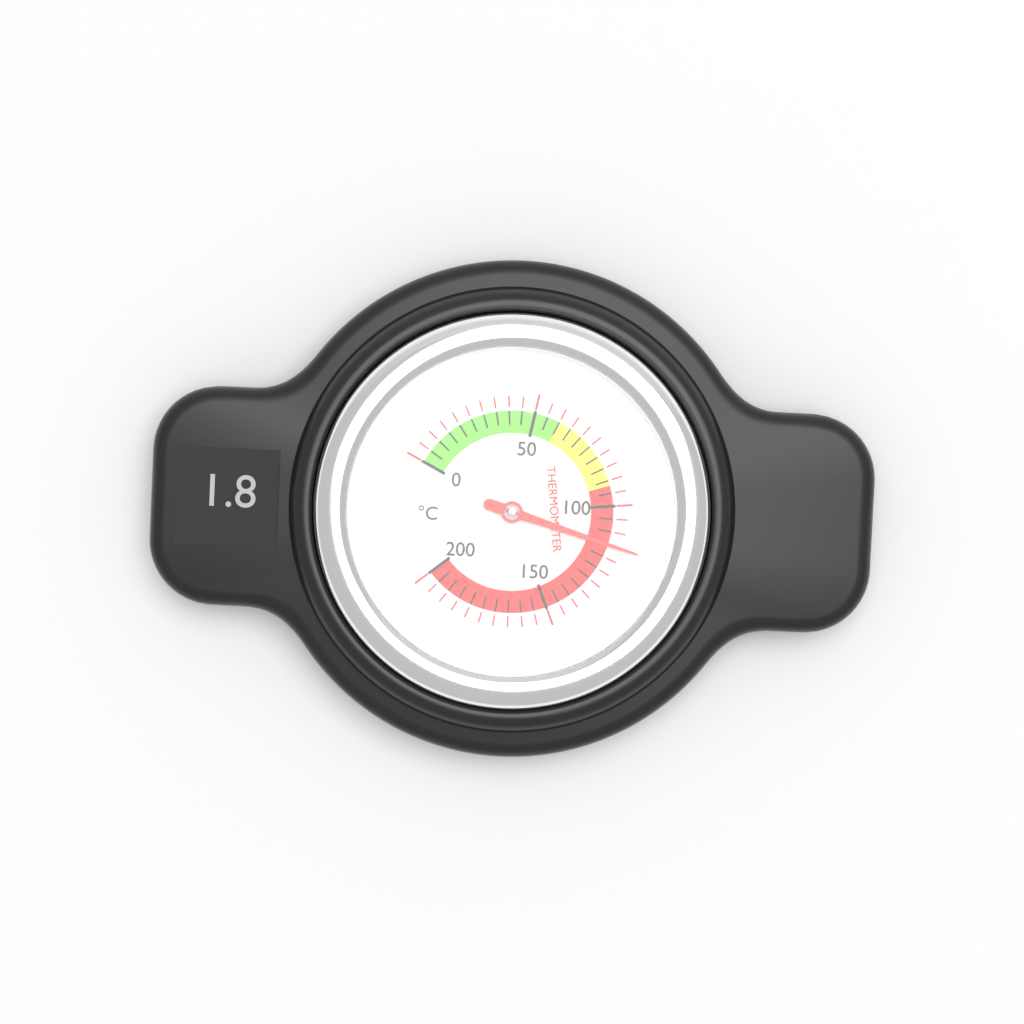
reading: 115 °C
